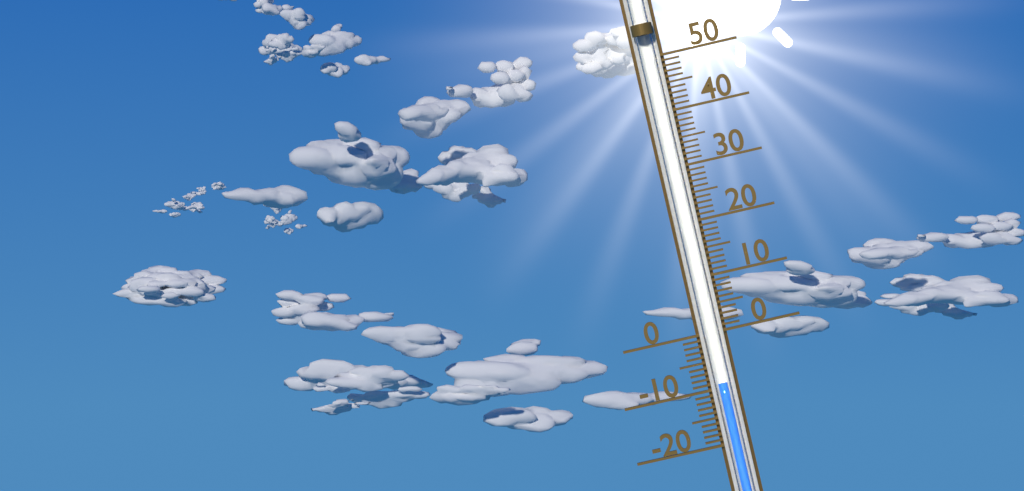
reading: -9 (no unit)
